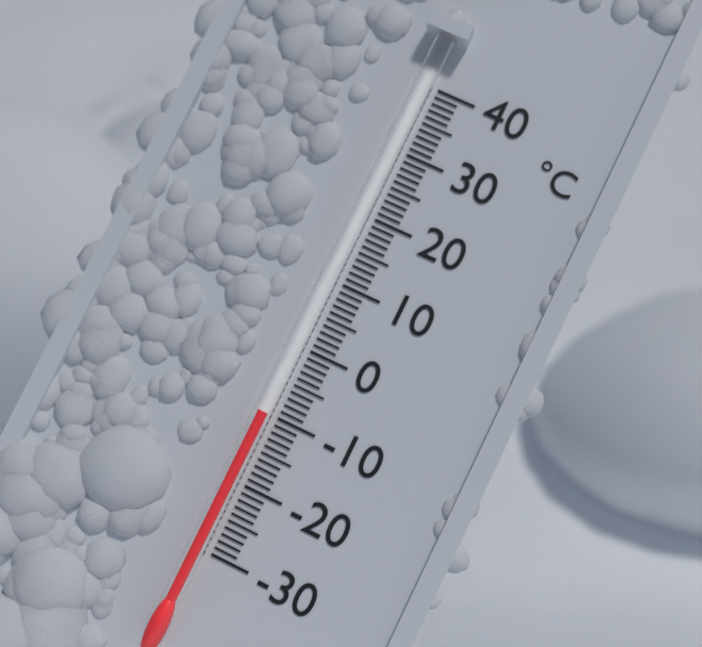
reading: -10 °C
